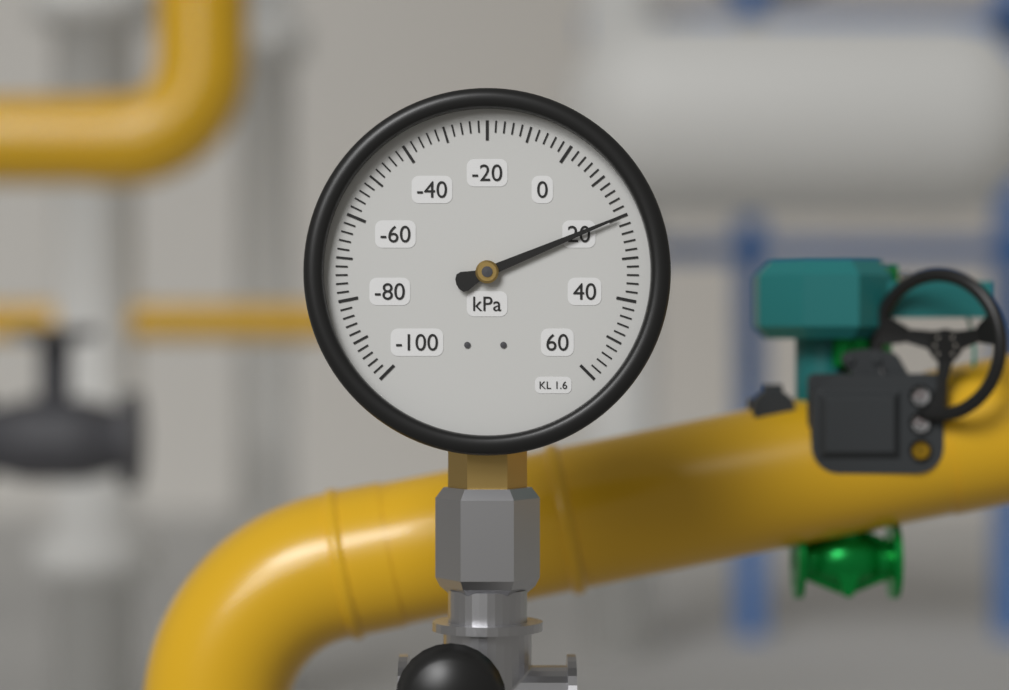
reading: 20 kPa
